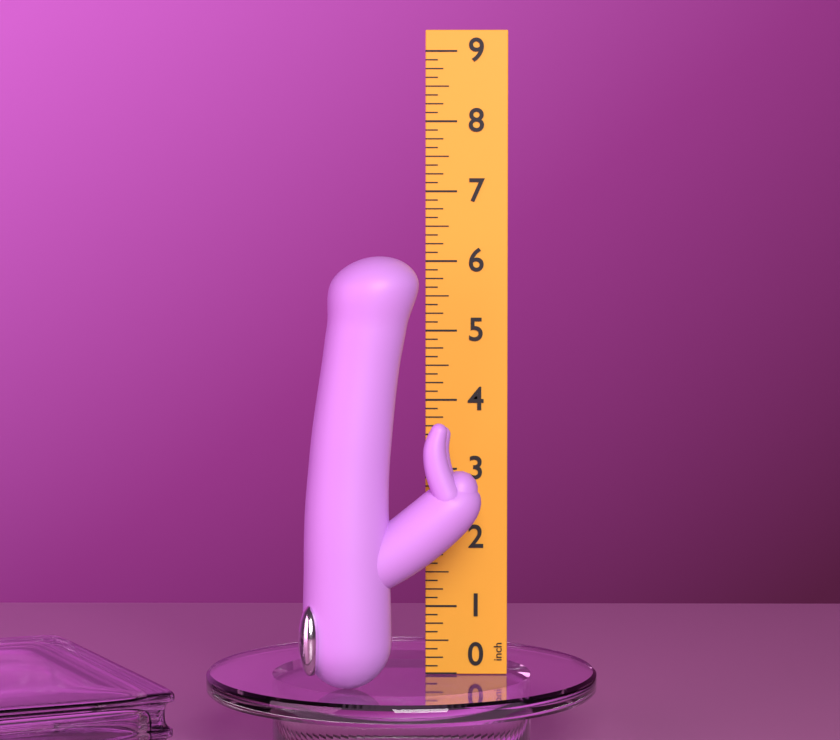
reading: 6.125 inch
